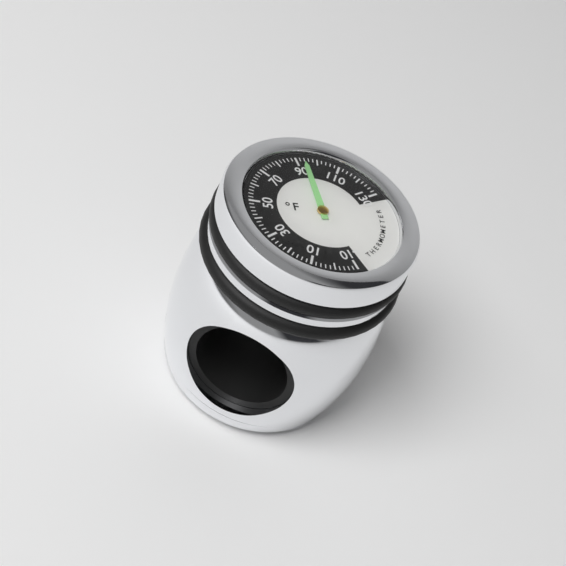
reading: 94 °F
